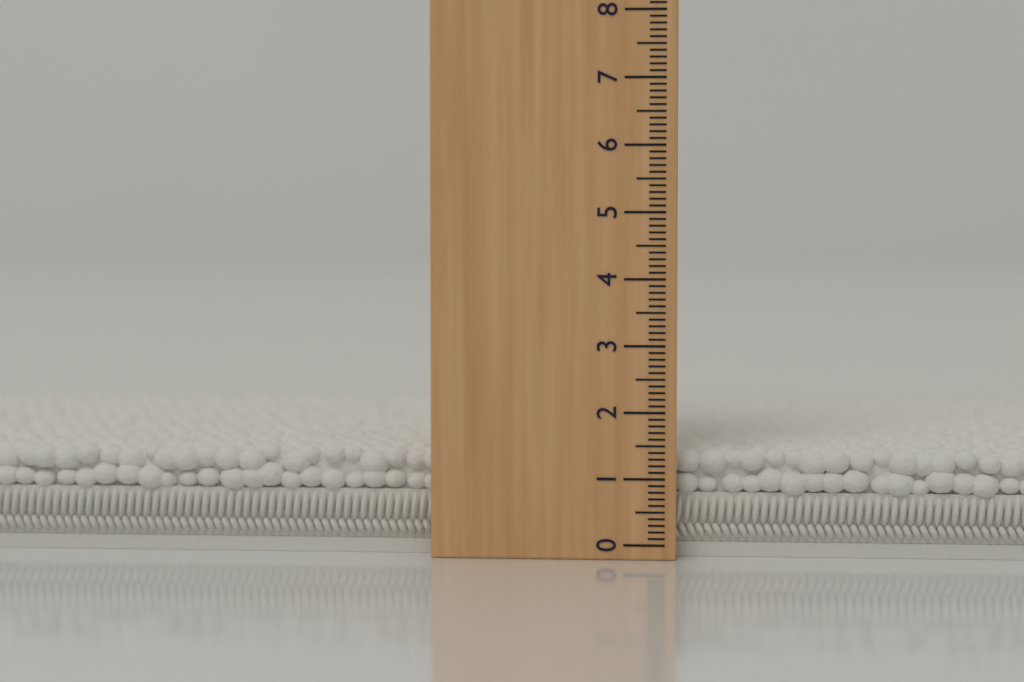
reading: 1.4 (no unit)
